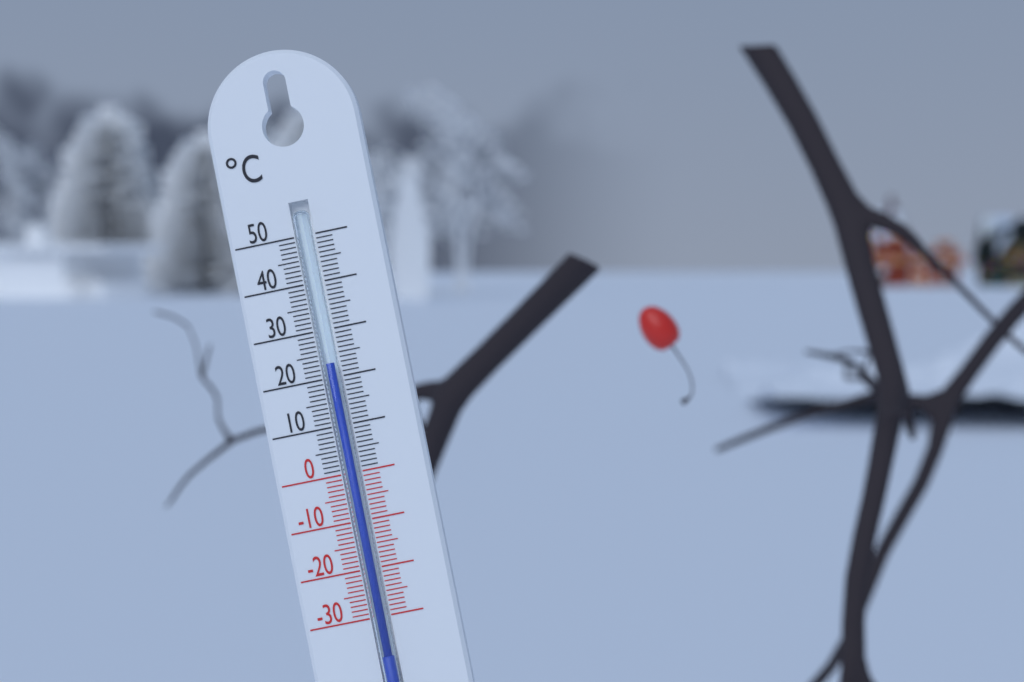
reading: 23 °C
